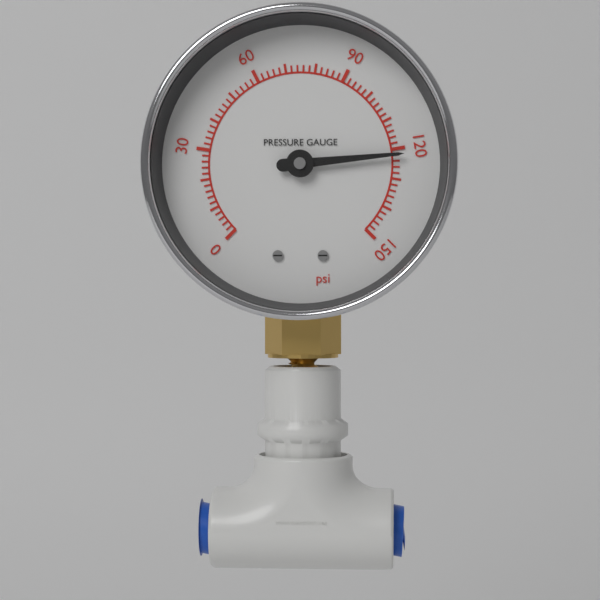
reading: 122 psi
